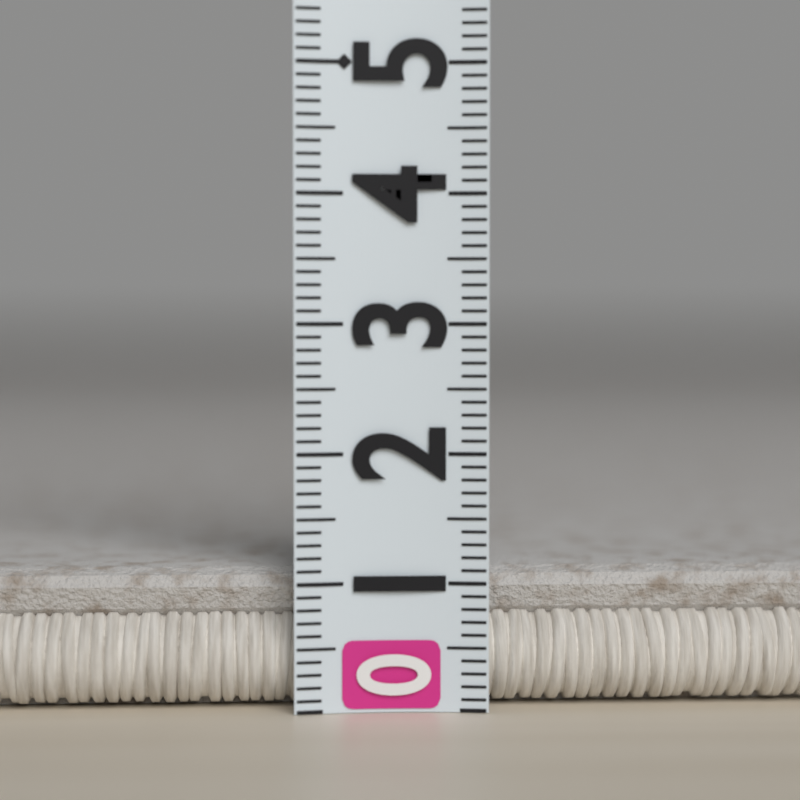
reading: 1.1 (no unit)
